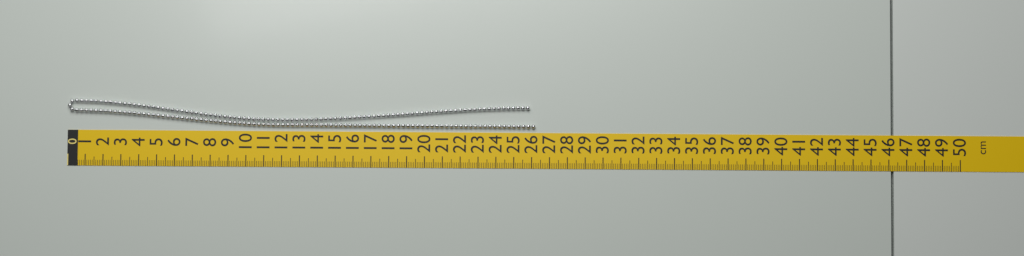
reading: 26.2 cm
